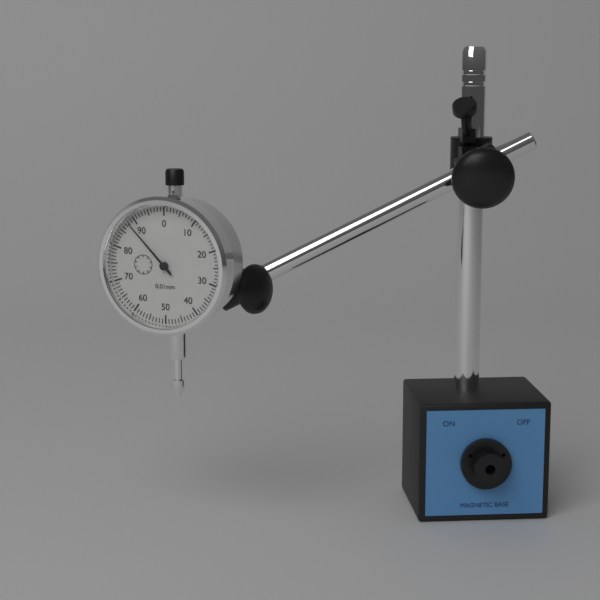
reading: 0.88 mm
